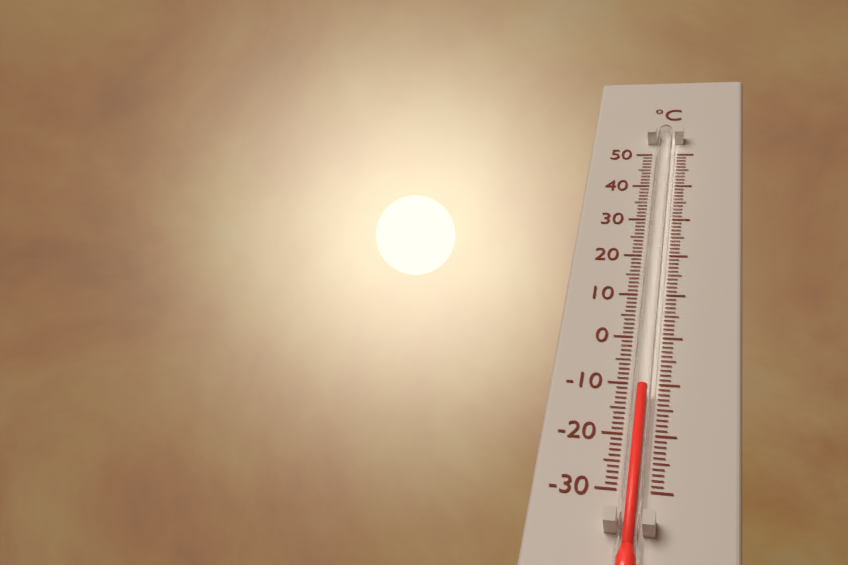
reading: -12 °C
